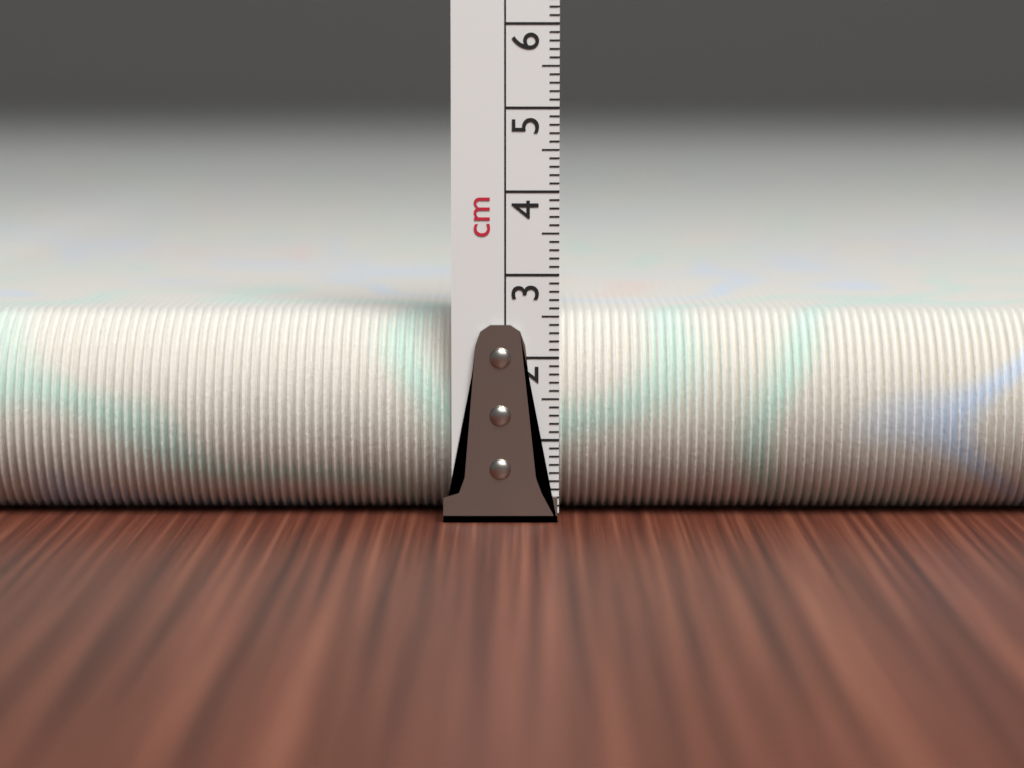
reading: 2.5 cm
